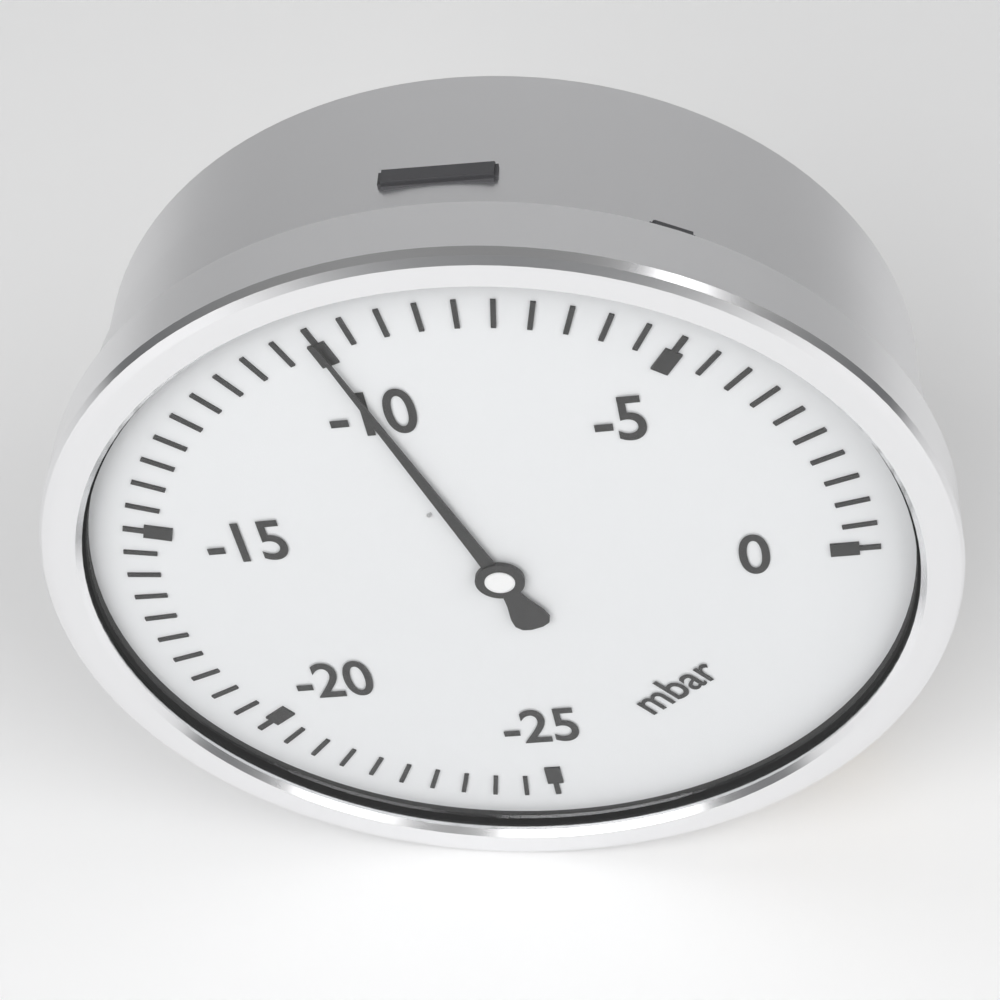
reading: -10.0 mbar
